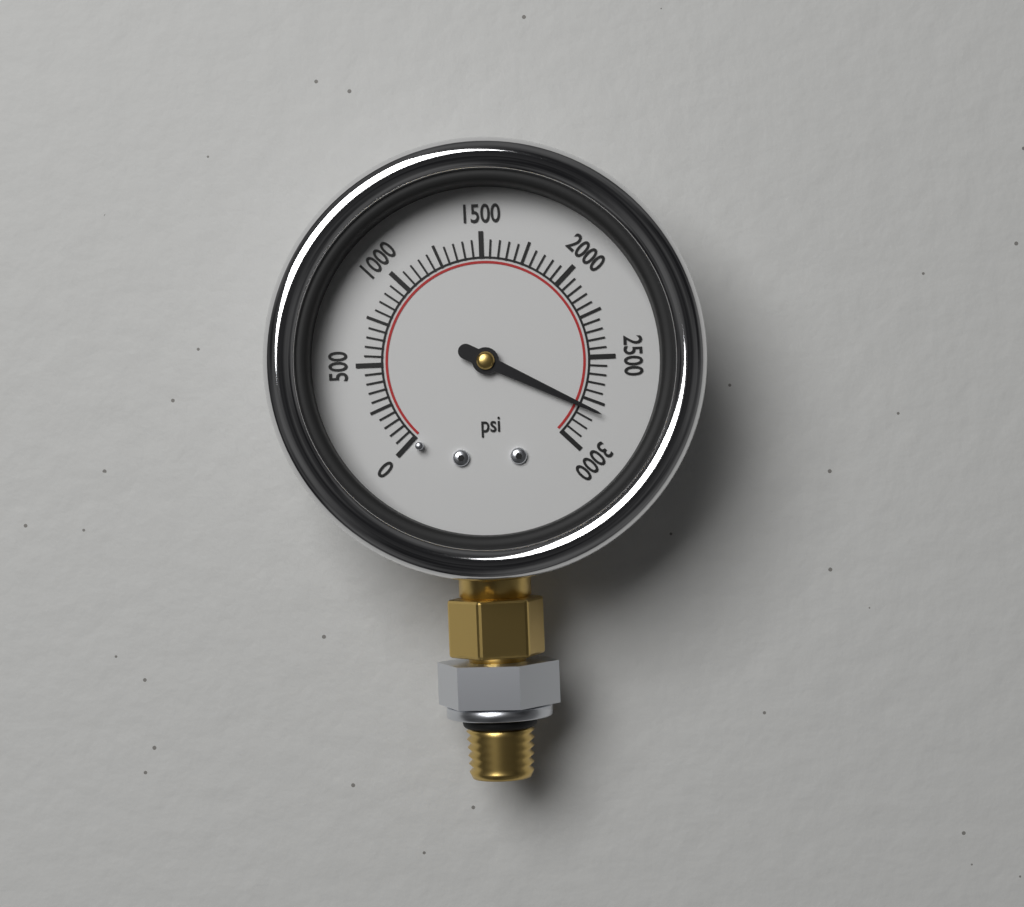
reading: 2800 psi
